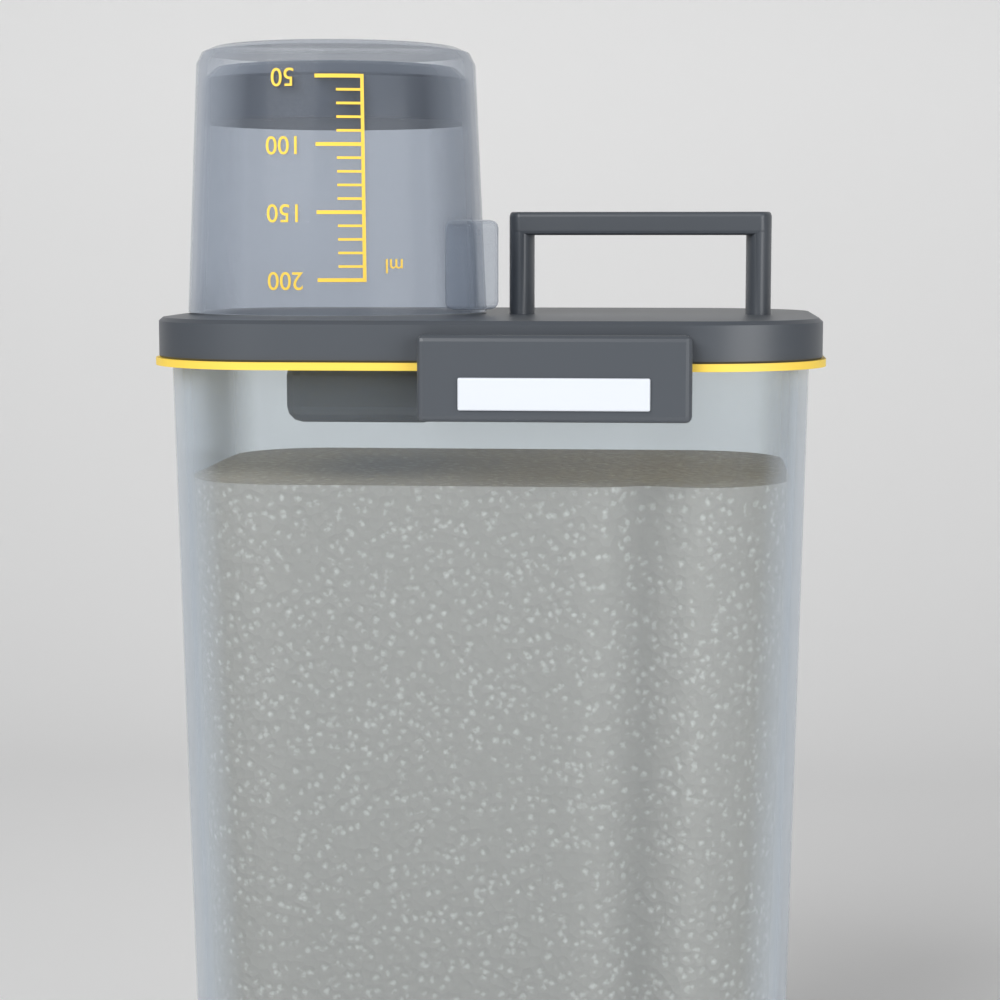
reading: 80 ml
